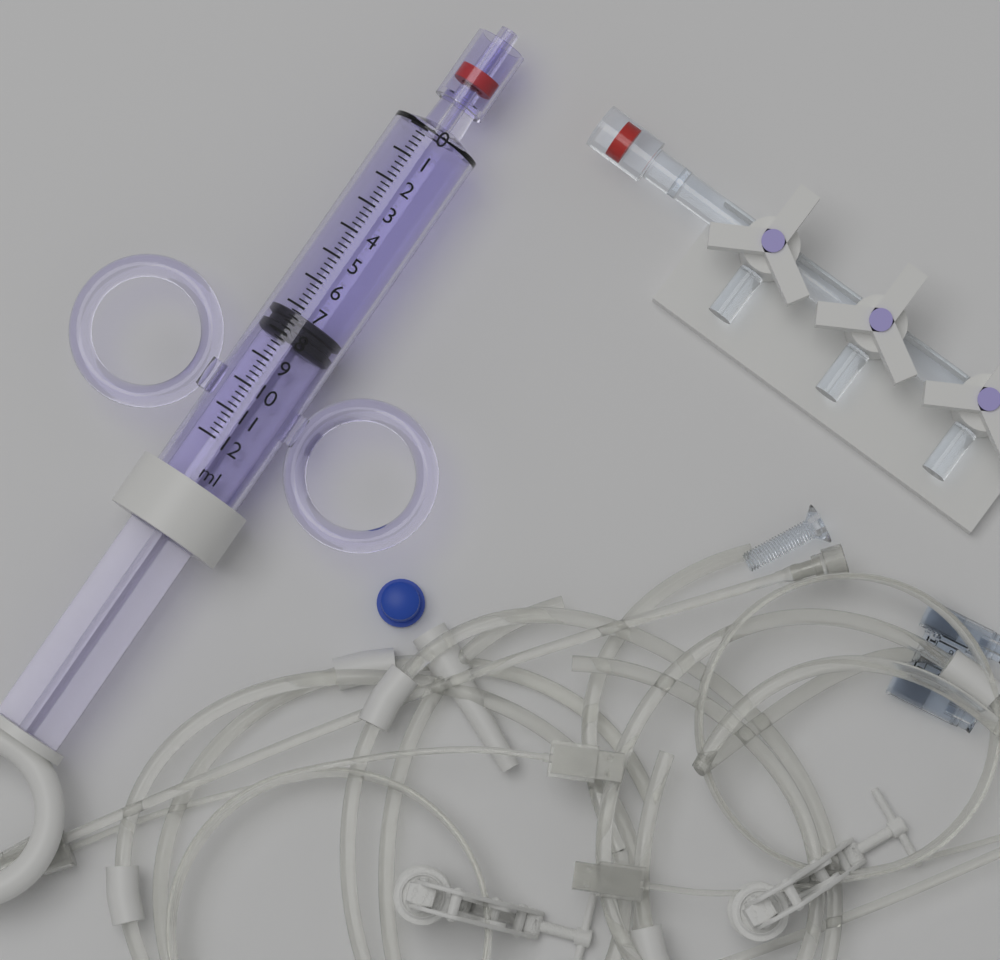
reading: 7.2 ml
